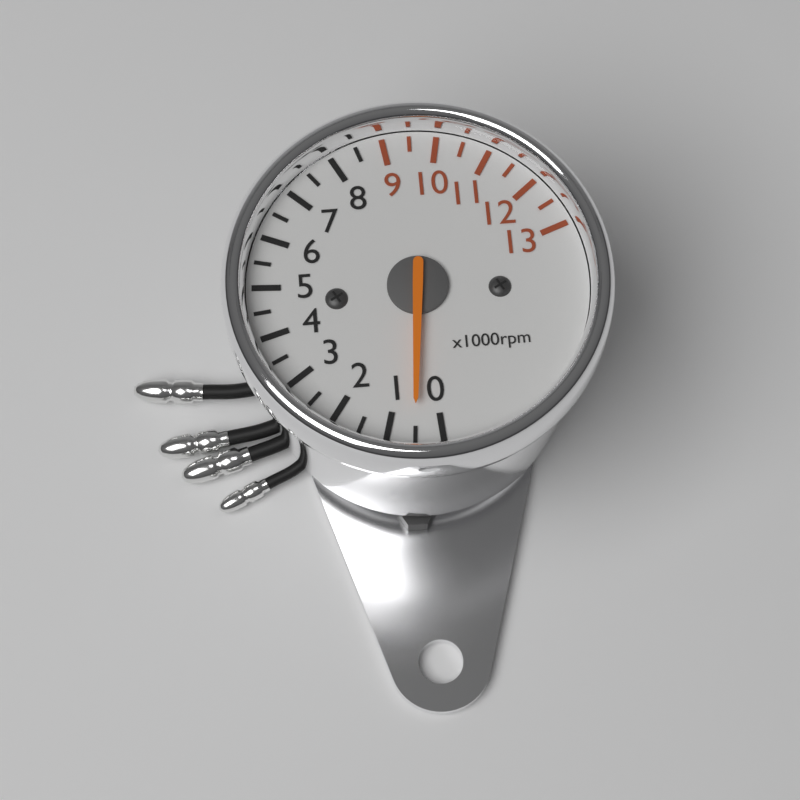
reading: 500 rpm
